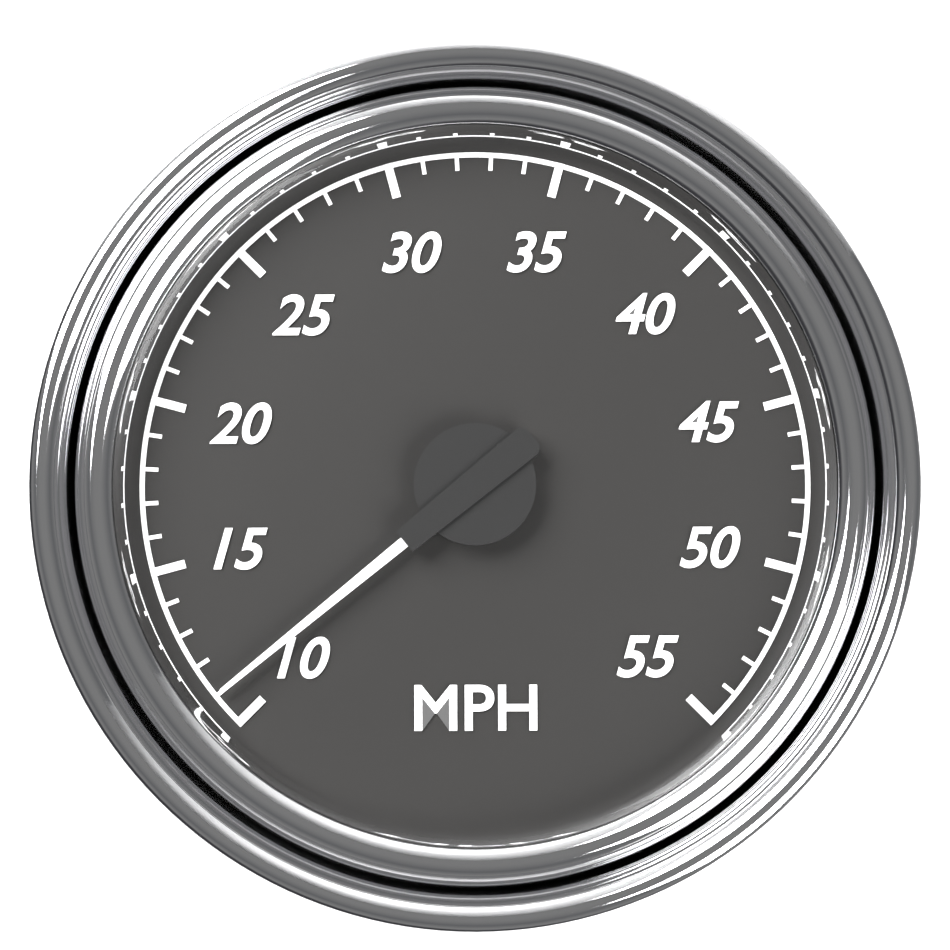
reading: 11 MPH
